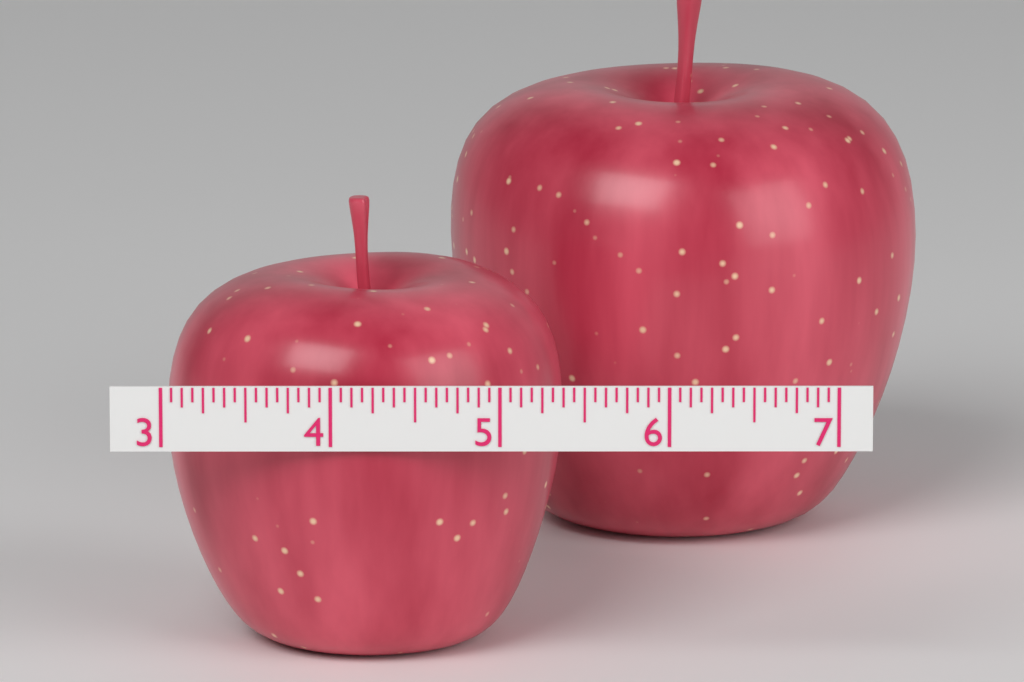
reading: 5.3750 (no unit)
